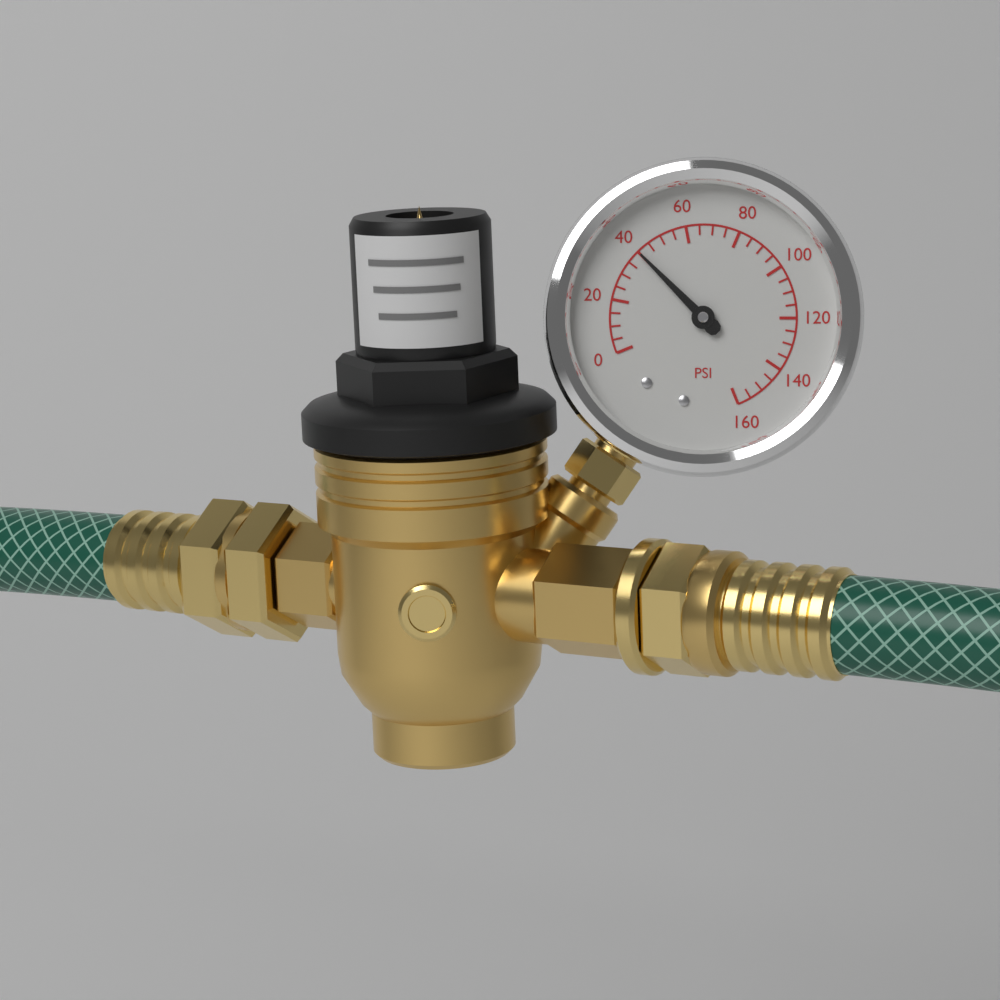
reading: 40 psi
